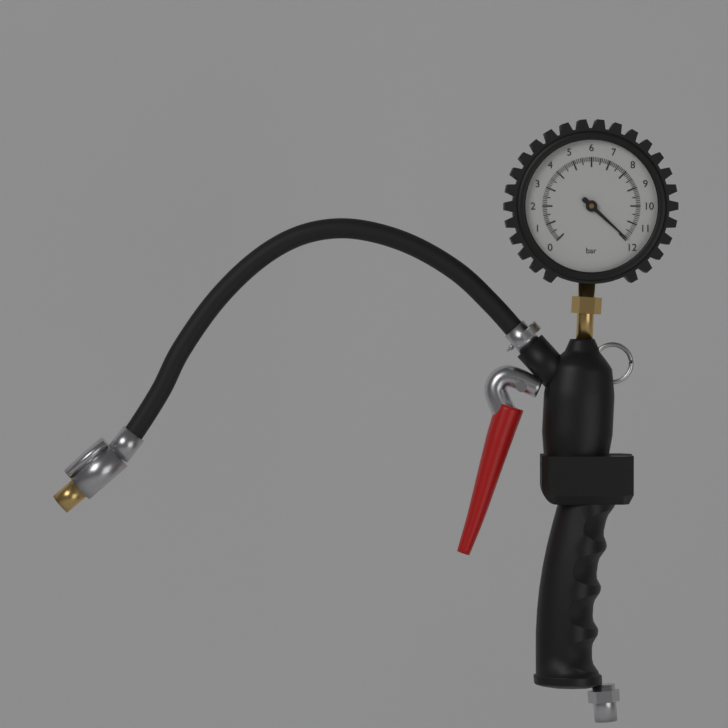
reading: 11.9 bar
